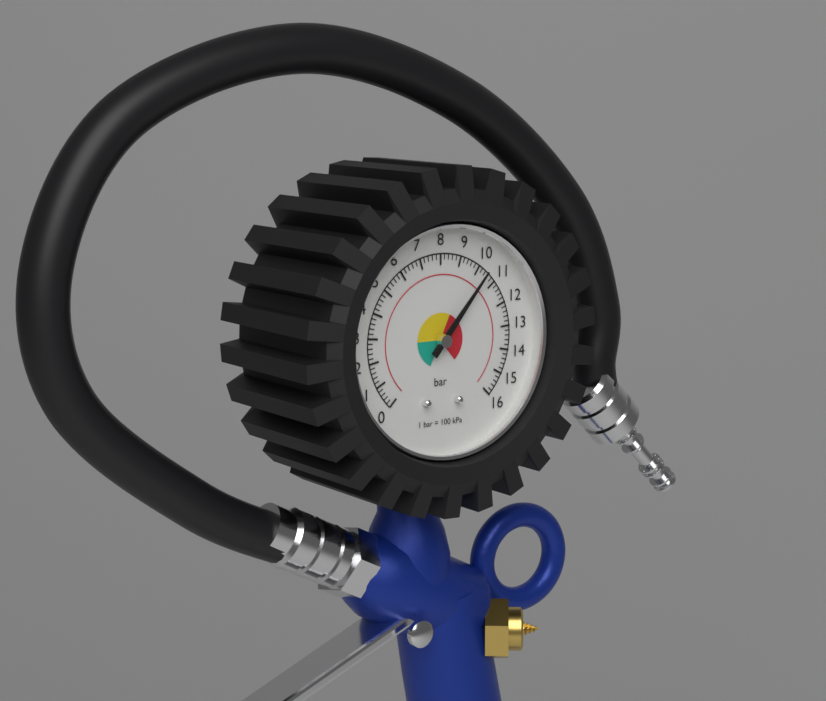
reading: 10.4 bar
